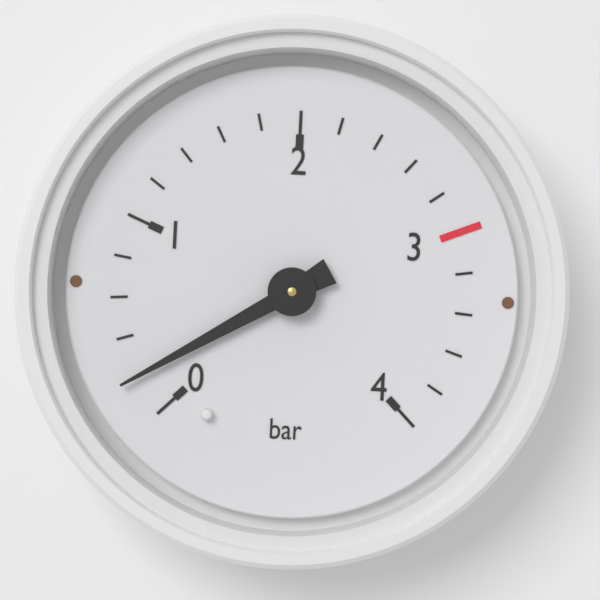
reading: 0.2 bar
